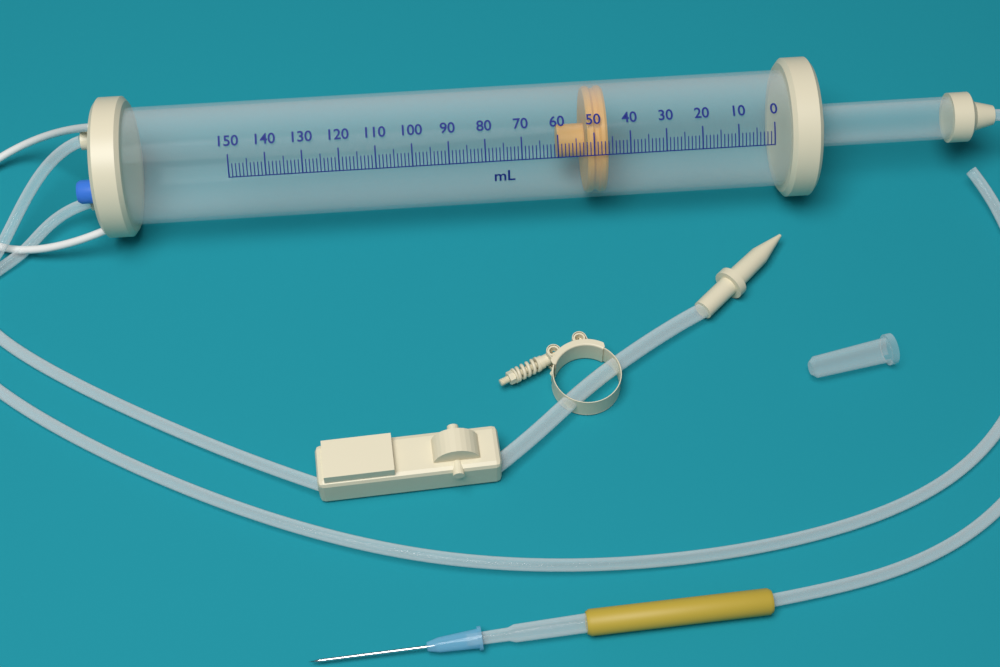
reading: 46 ml
